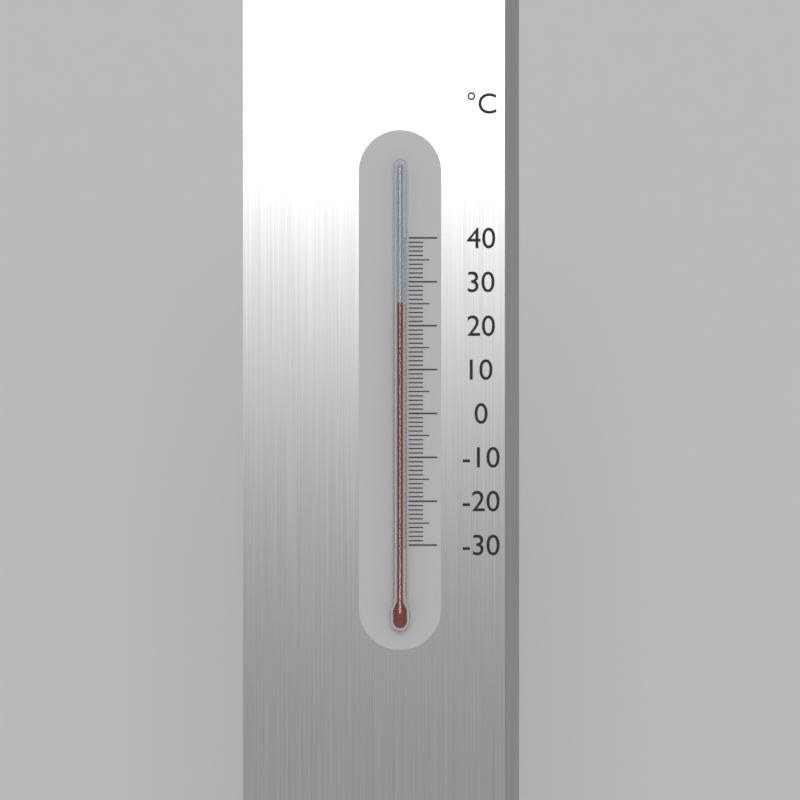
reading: 25 °C
